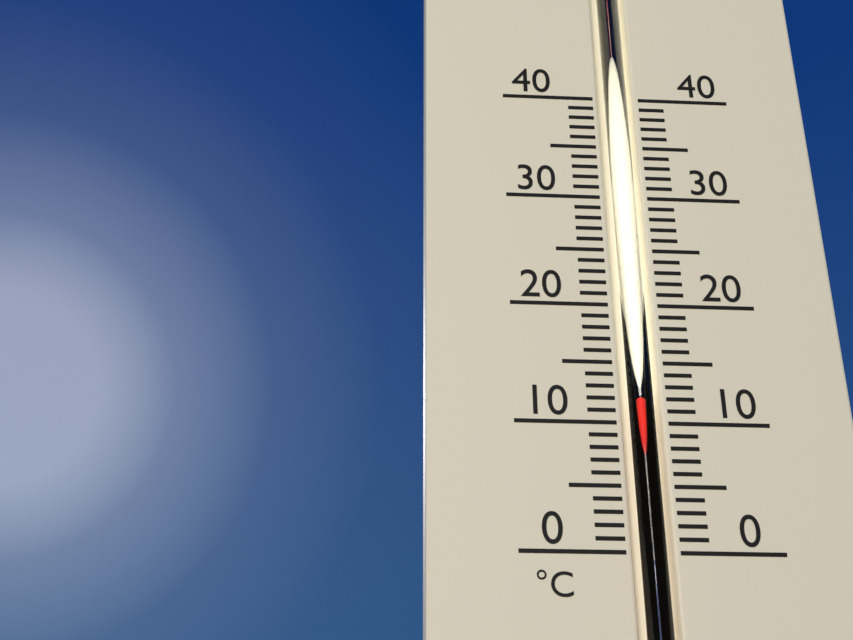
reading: 12 °C
